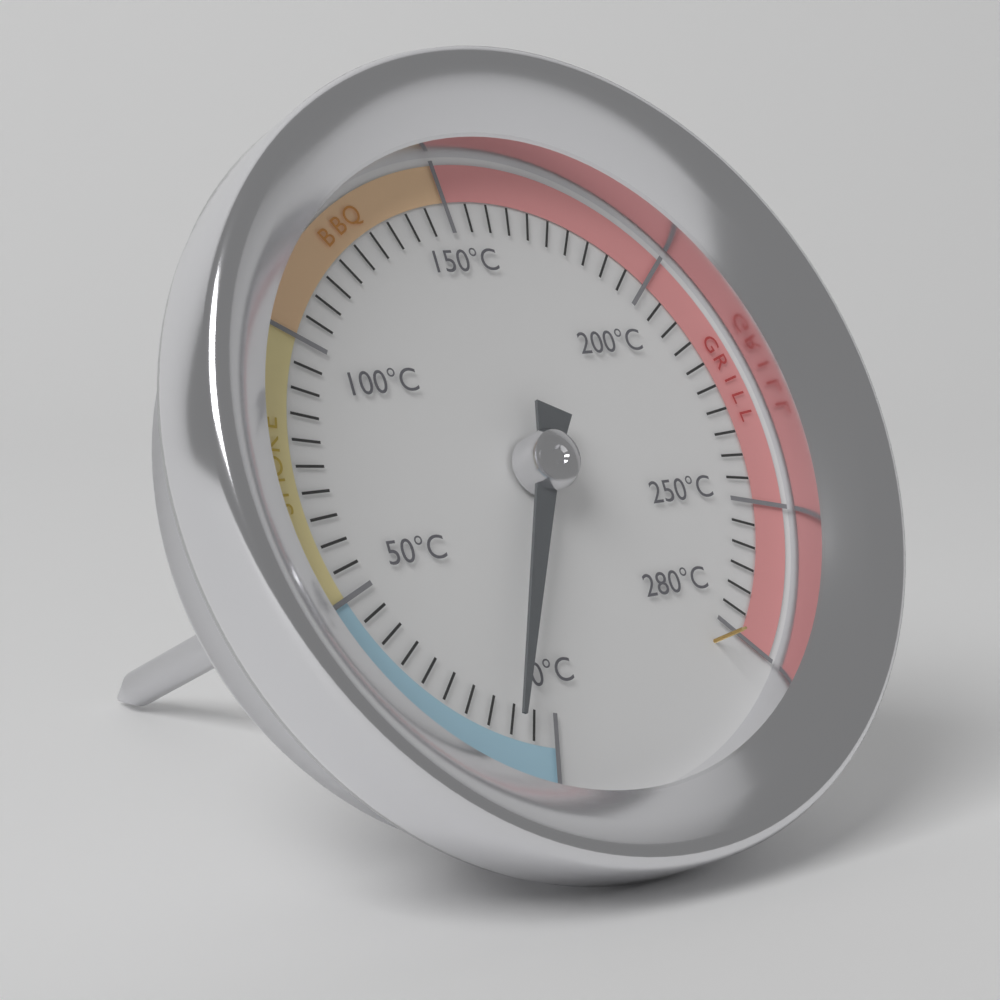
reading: 10 °C
